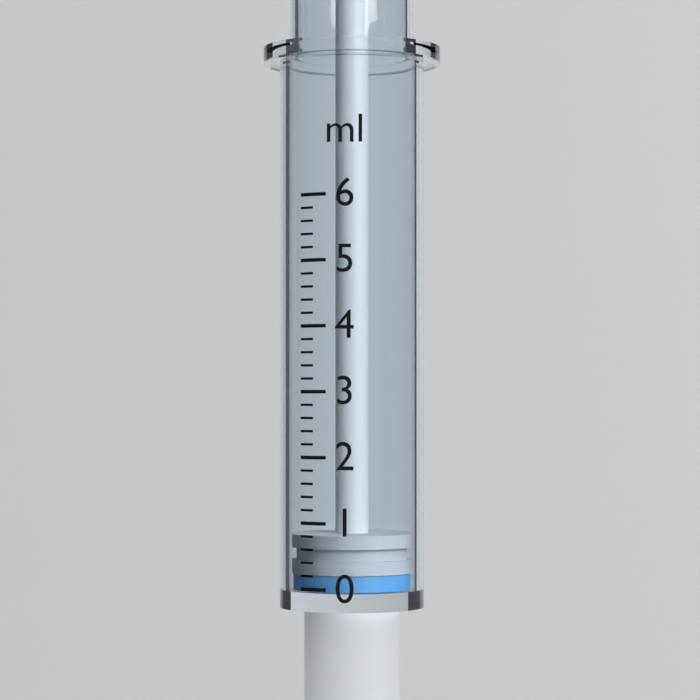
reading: 0.2 ml
